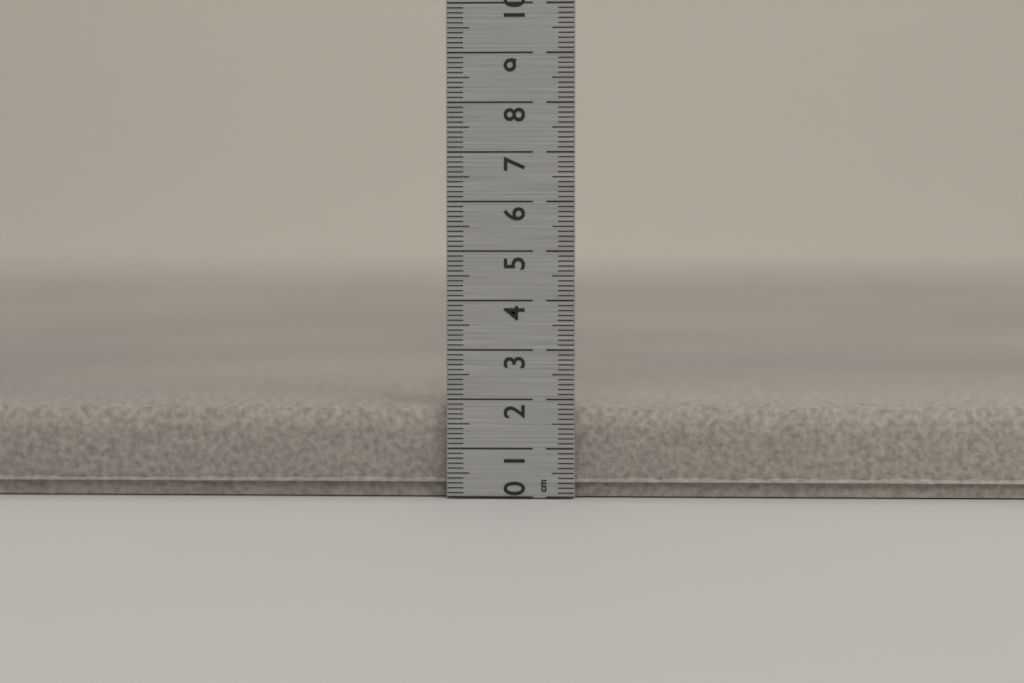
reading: 1.9 cm
